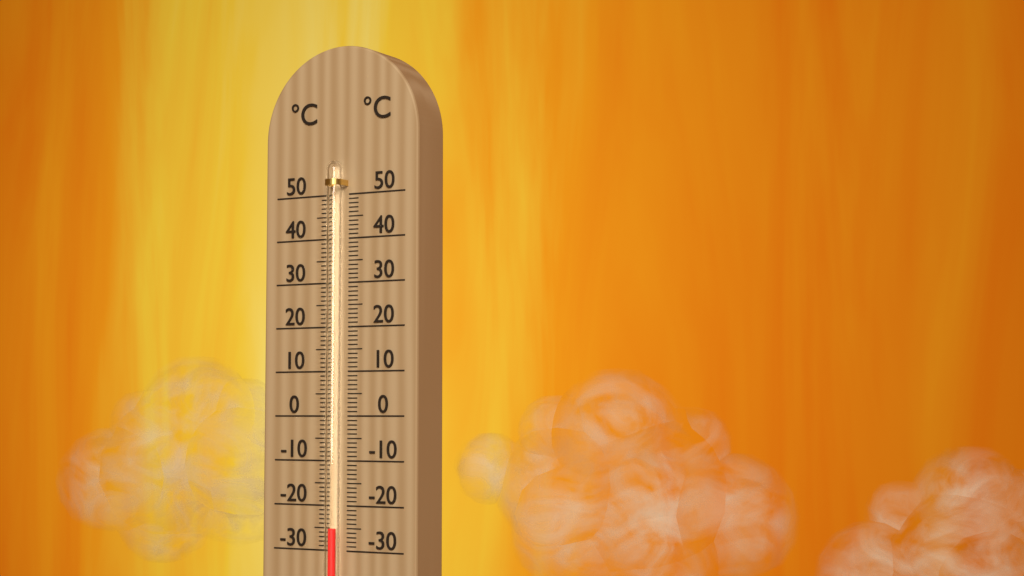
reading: -25 °C
